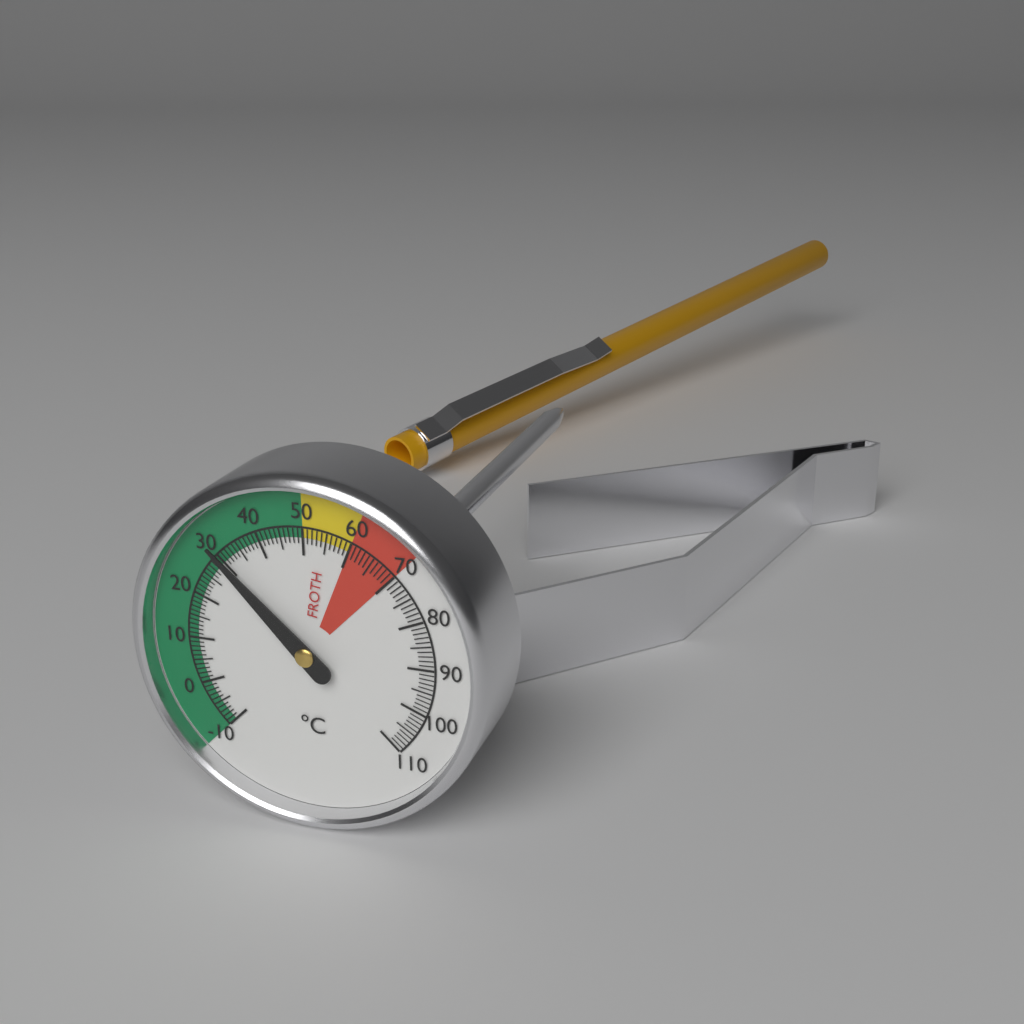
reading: 30 °C
